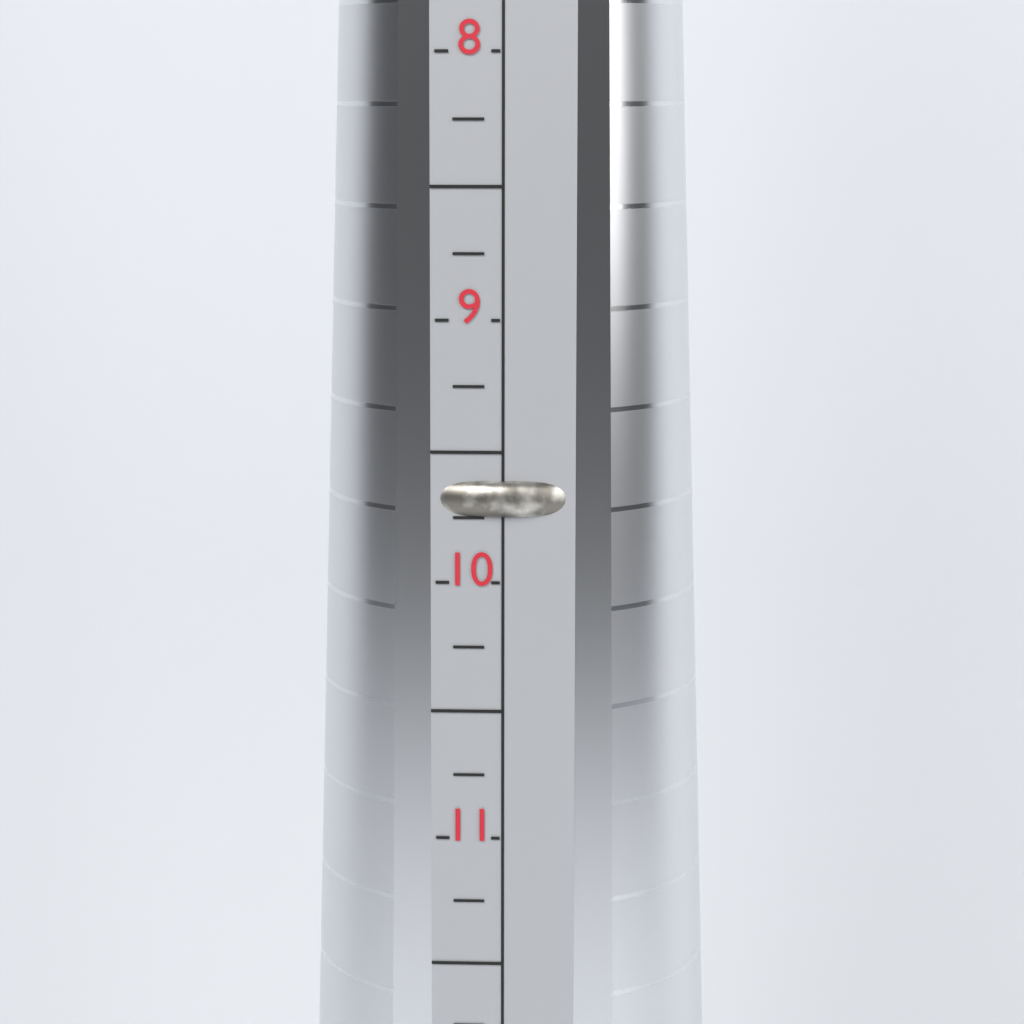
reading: 9.75 (no unit)
